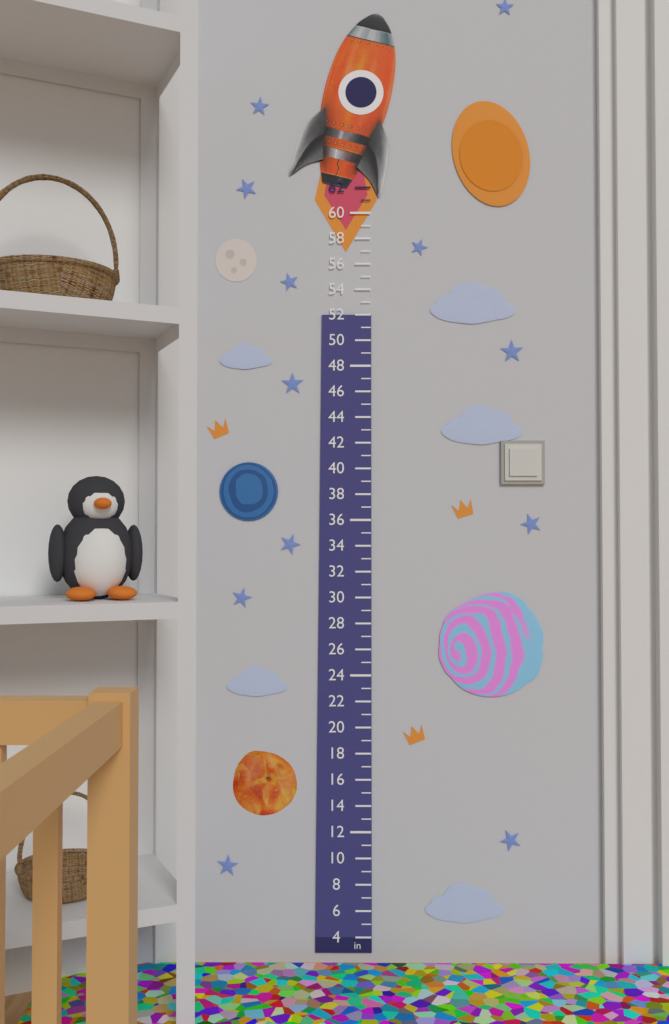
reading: 52 in
